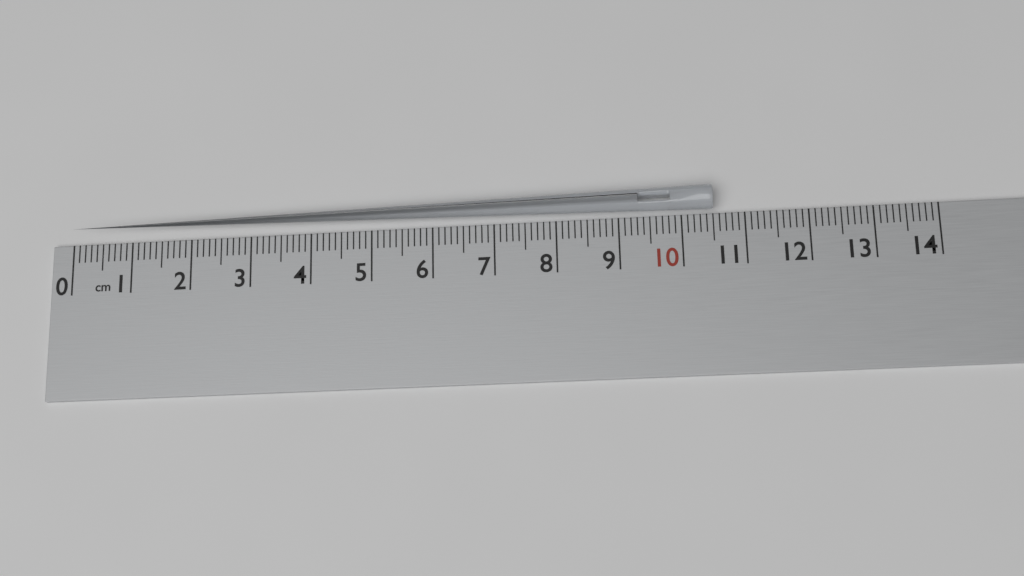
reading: 10.5 cm
